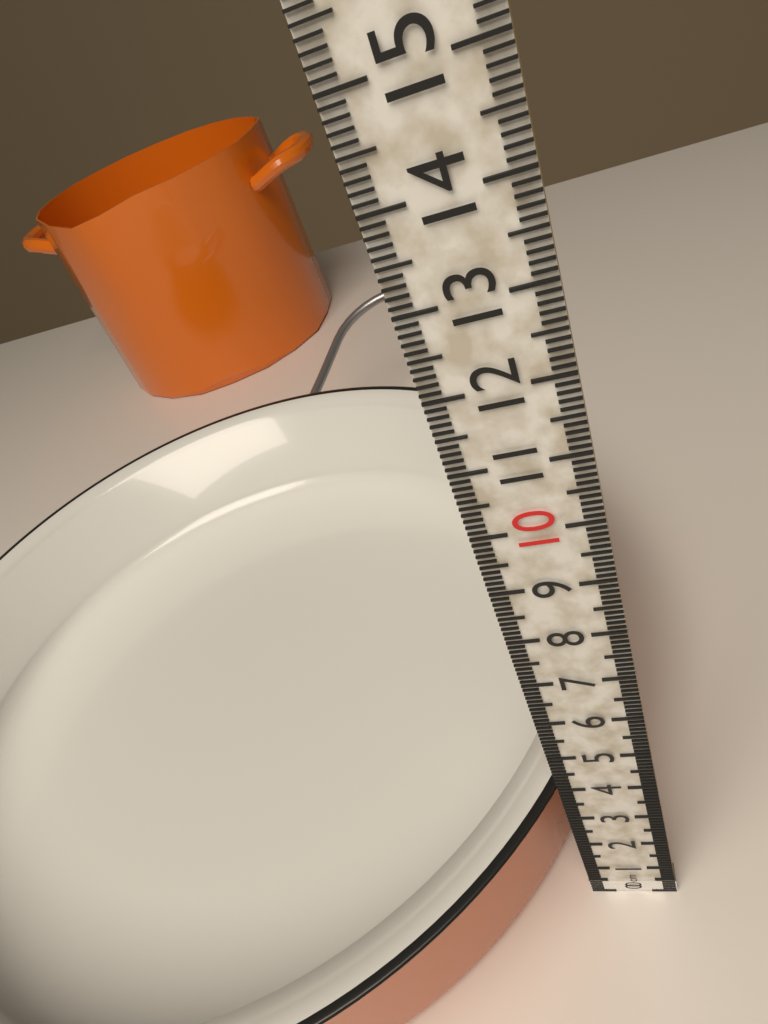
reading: 3.6 cm
